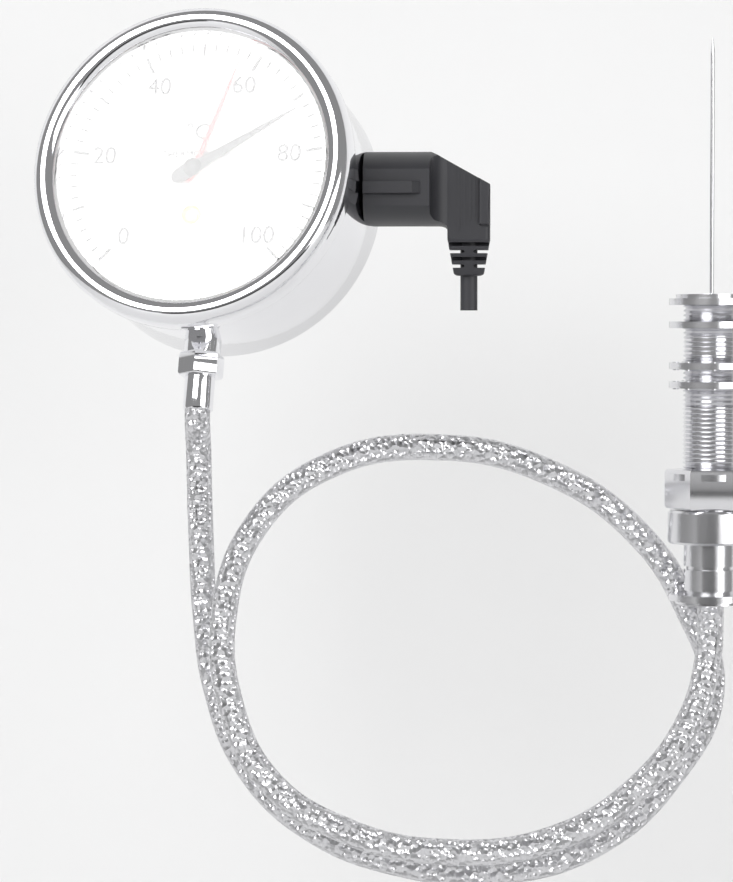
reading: 72 °C
